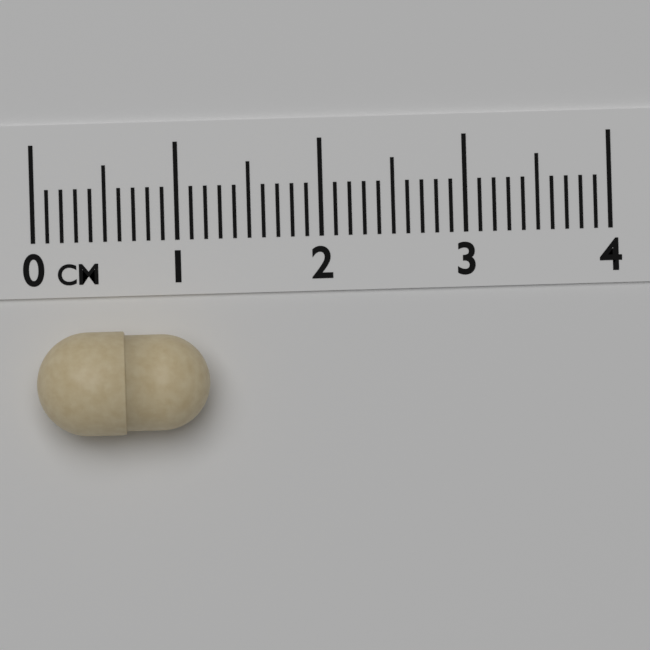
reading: 1.2 cm
